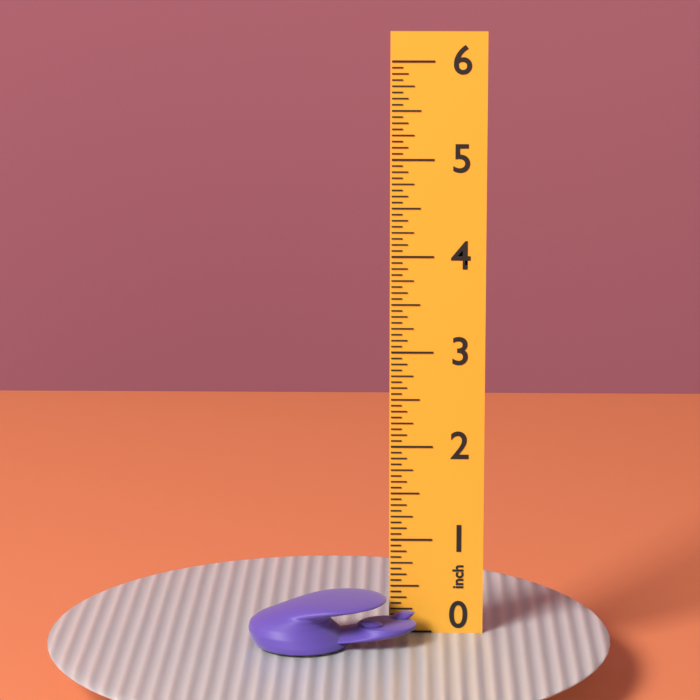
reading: 0.5000 inch
